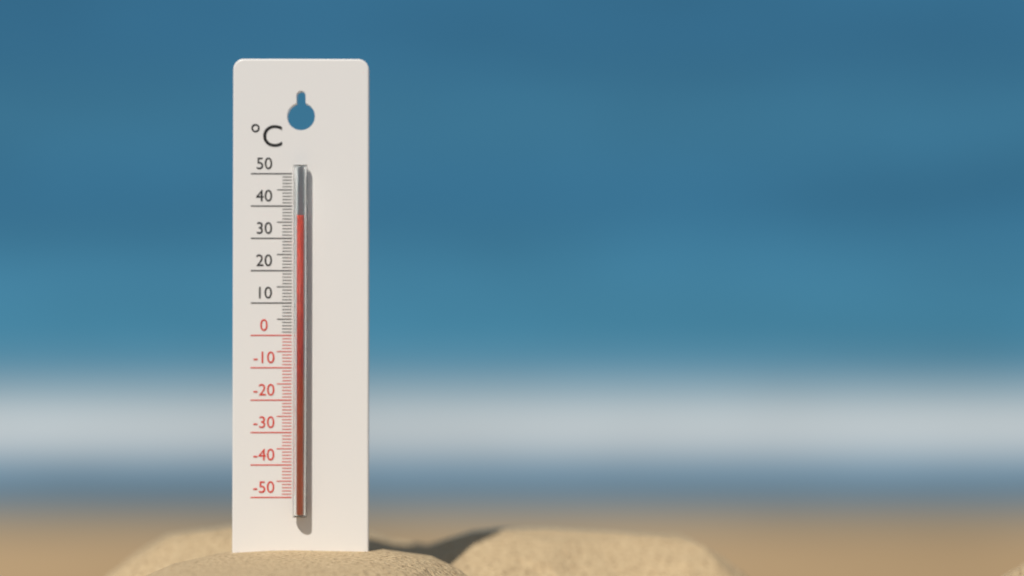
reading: 37 °C
